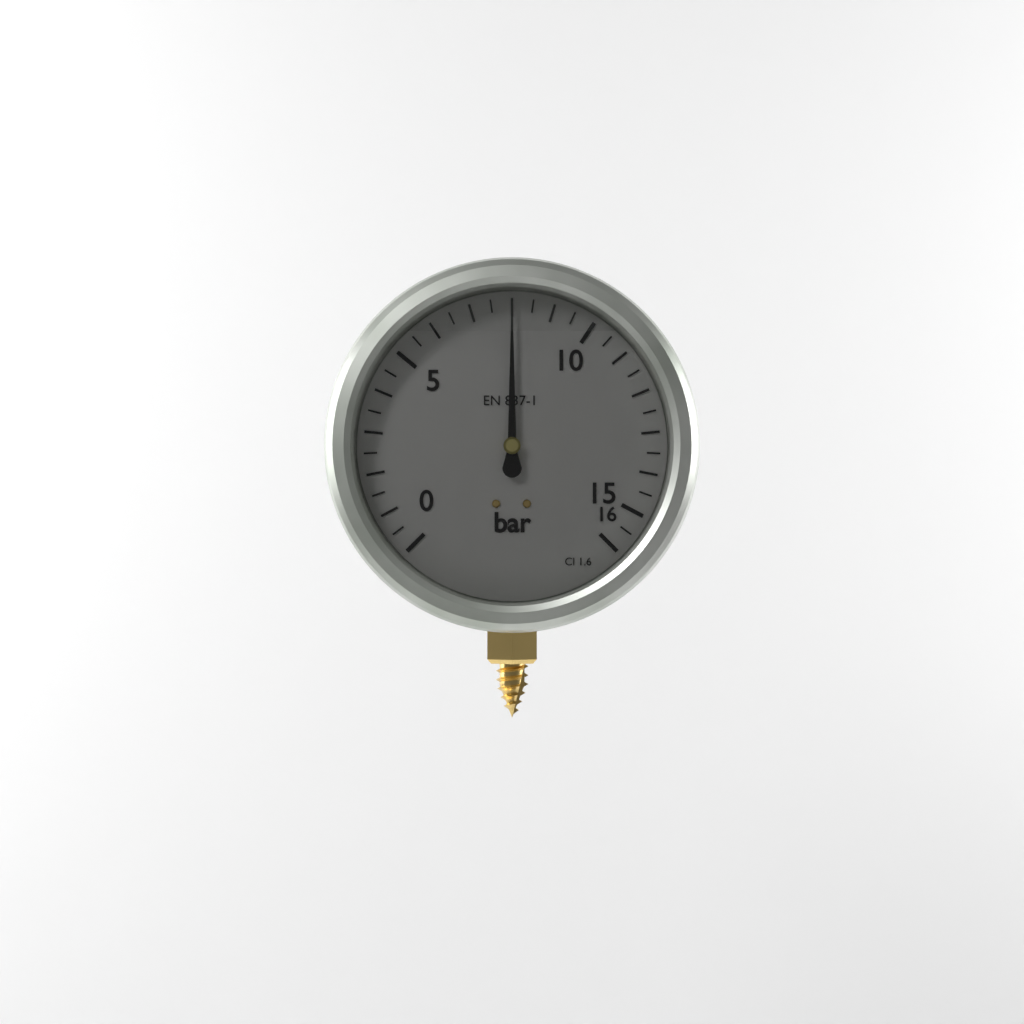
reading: 8.0 bar
